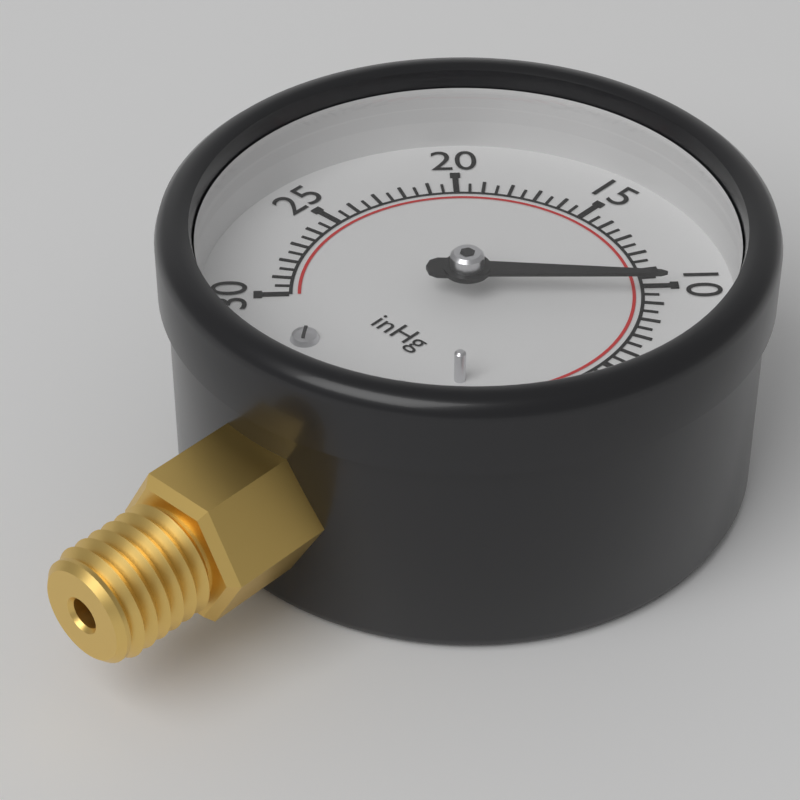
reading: 9.5 inHg
